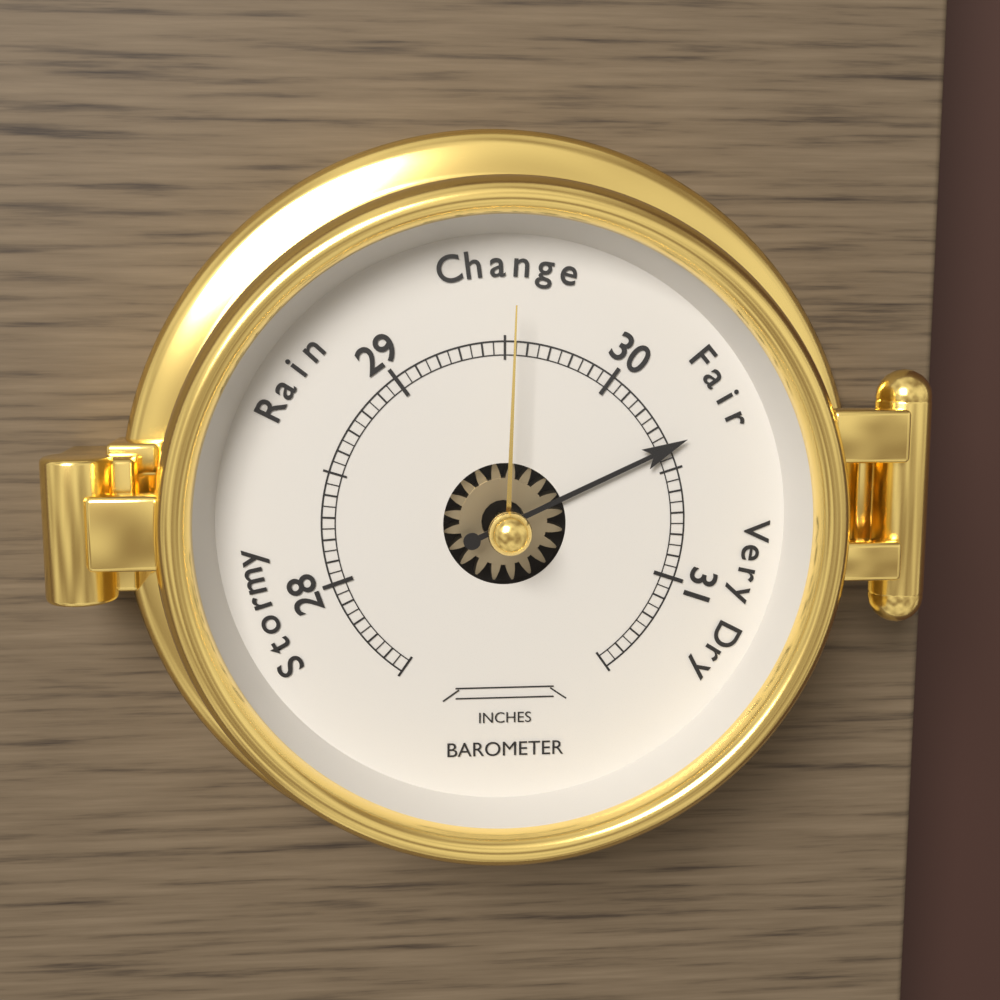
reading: 30.40 inches
